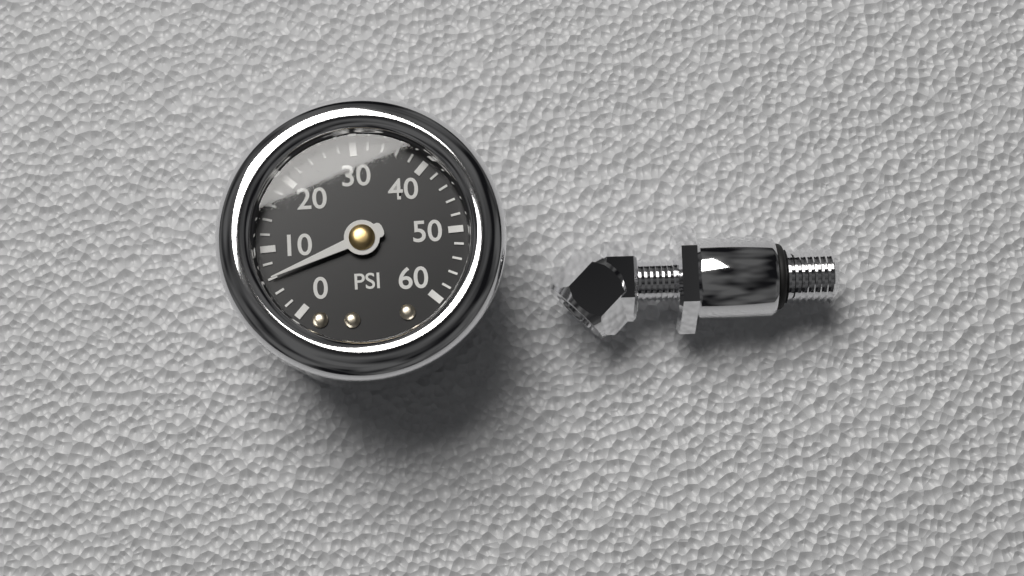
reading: 6 psi
